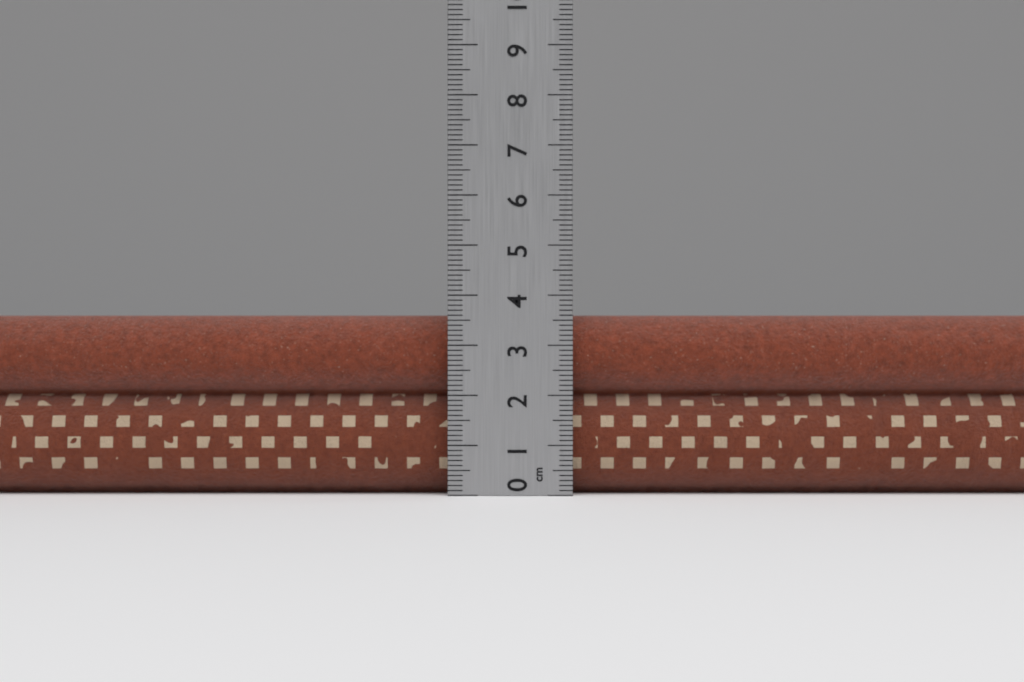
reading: 3.6 cm
